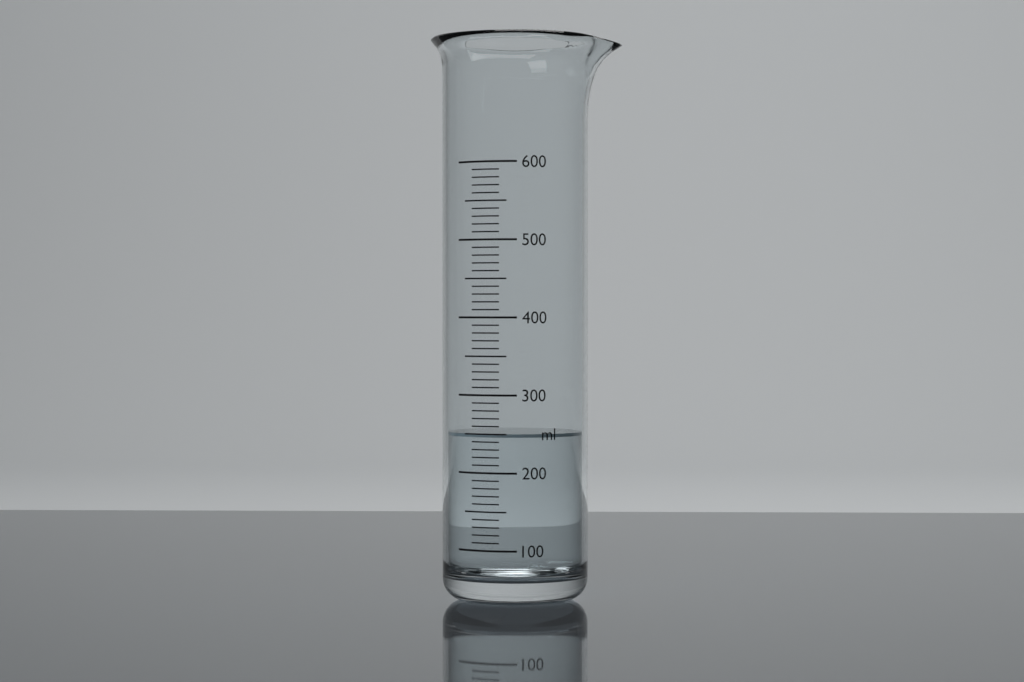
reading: 250 ml
